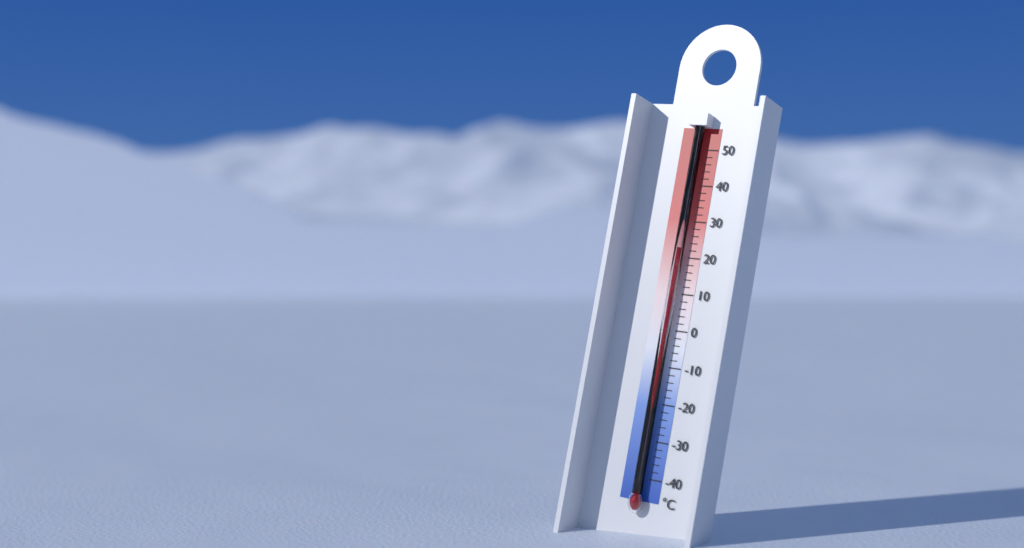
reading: 22 °C
